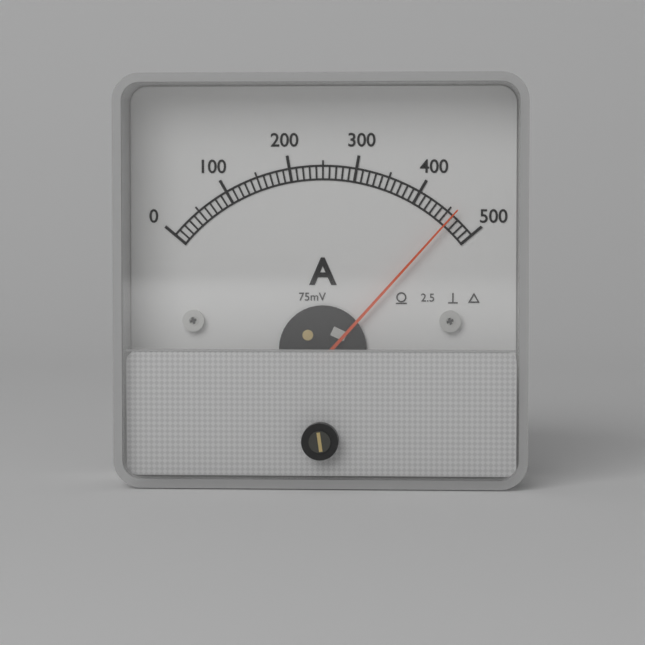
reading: 460 A
